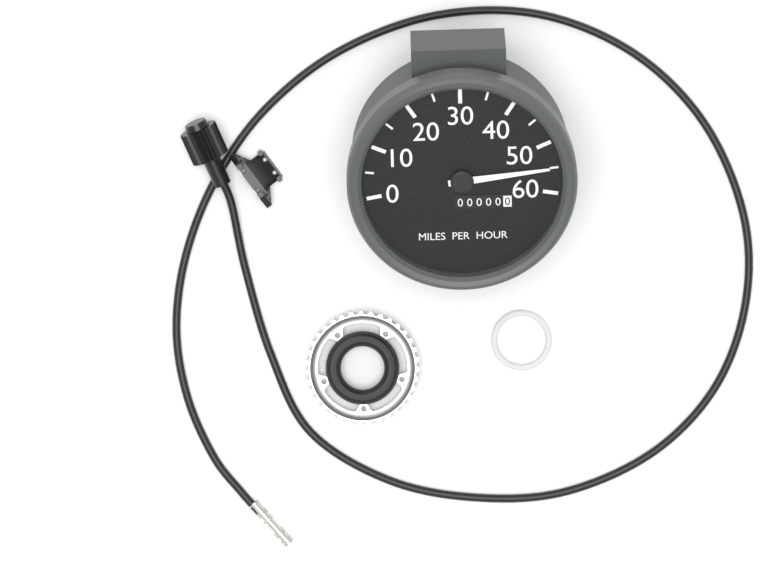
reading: 55 mph
